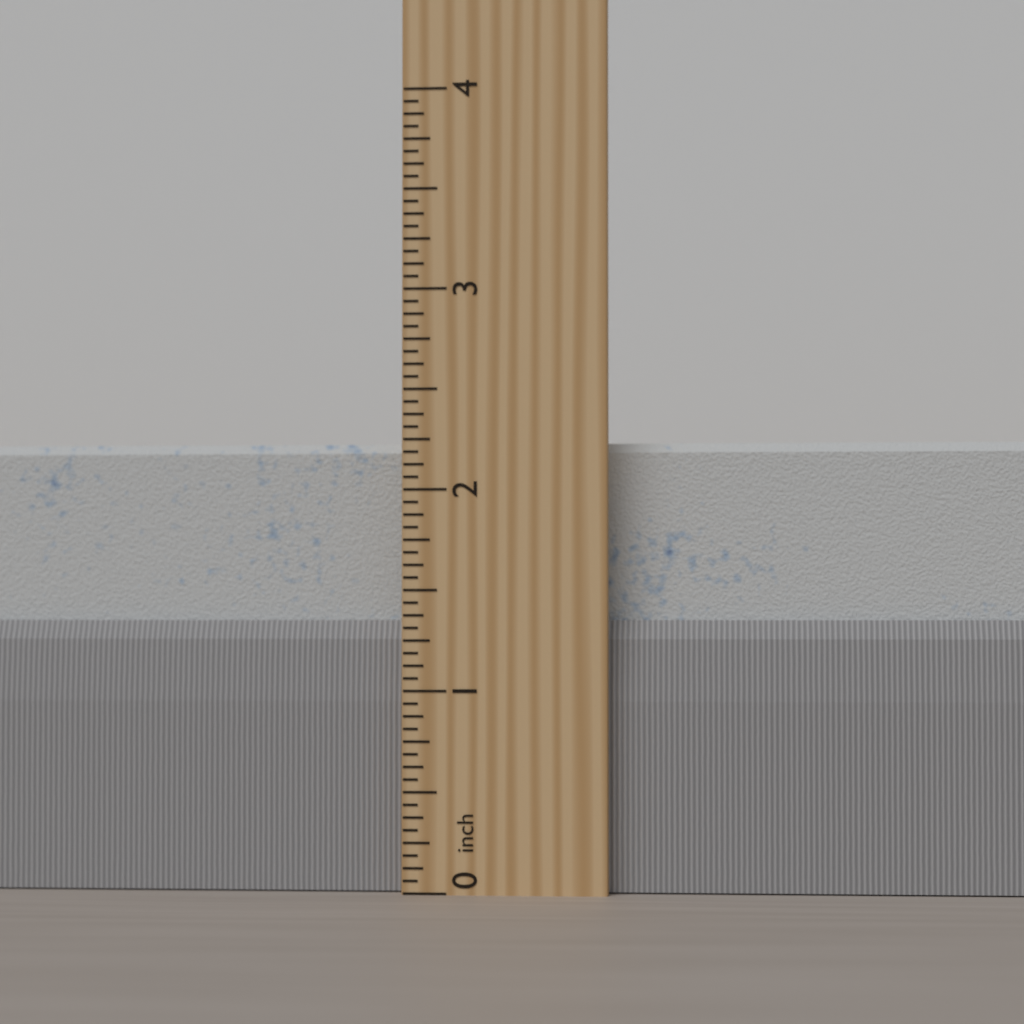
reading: 2.2500 inch
